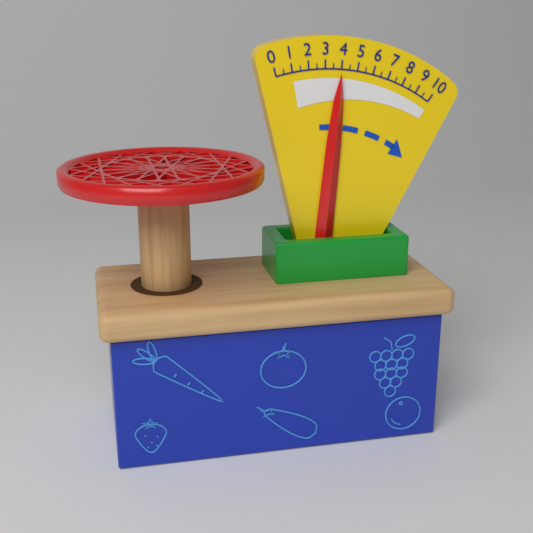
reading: 4.0 (no unit)
